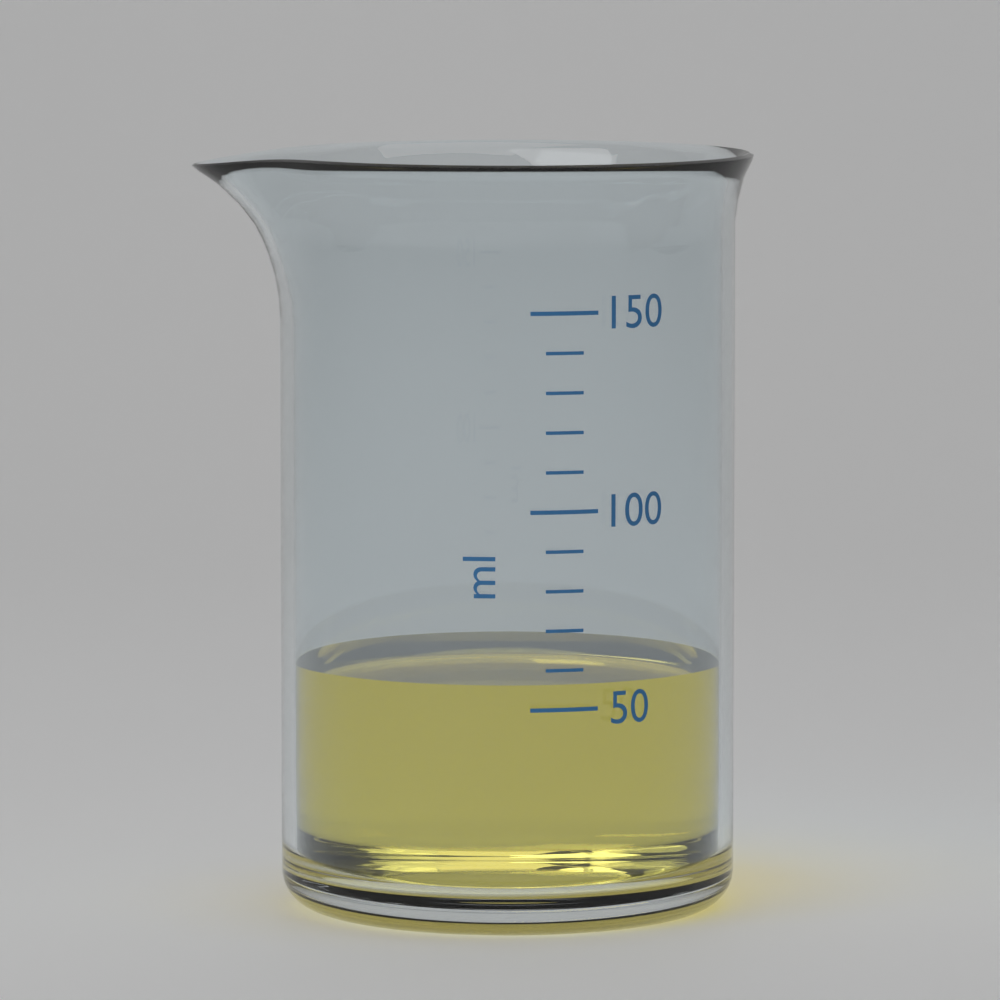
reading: 56 ml
